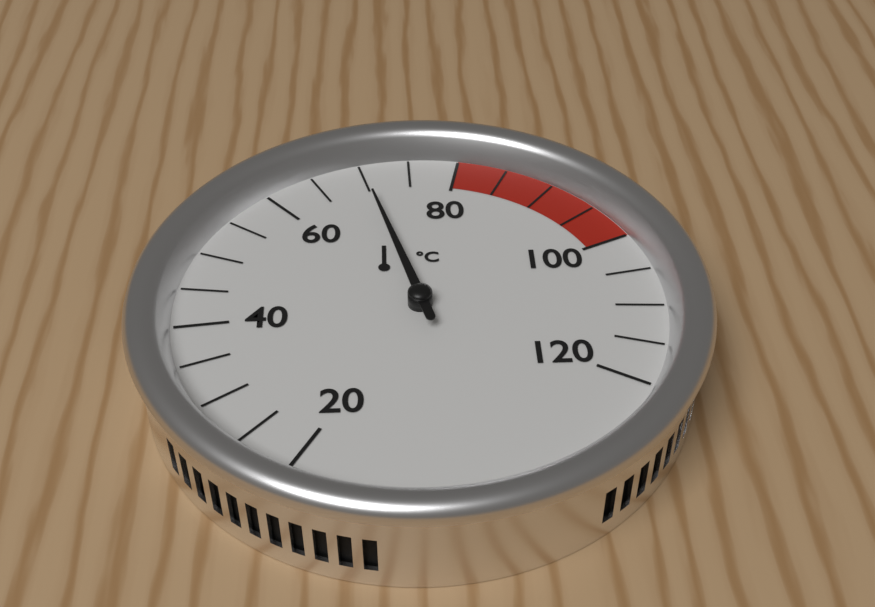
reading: 70 °C
